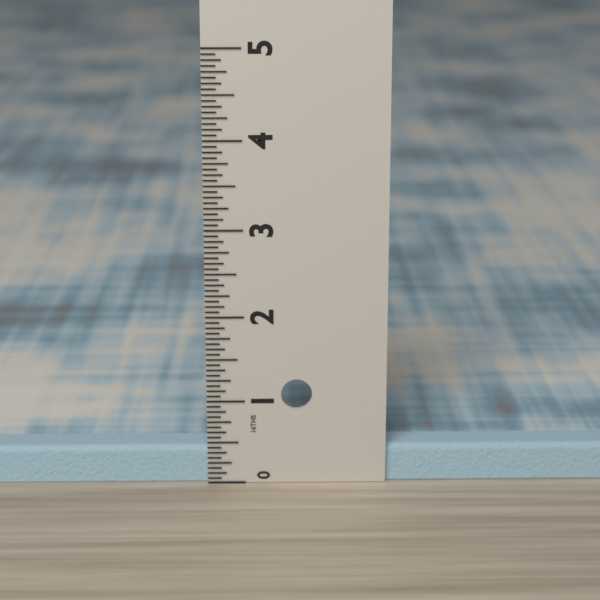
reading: 0.4375 in
